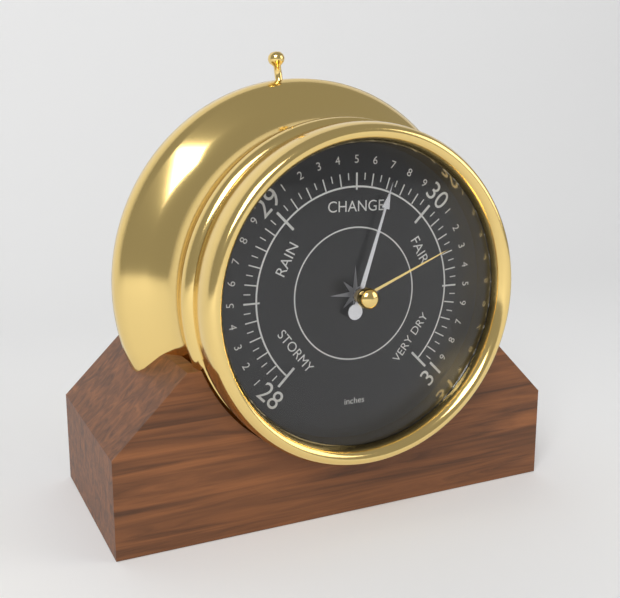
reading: 29.70 inches
